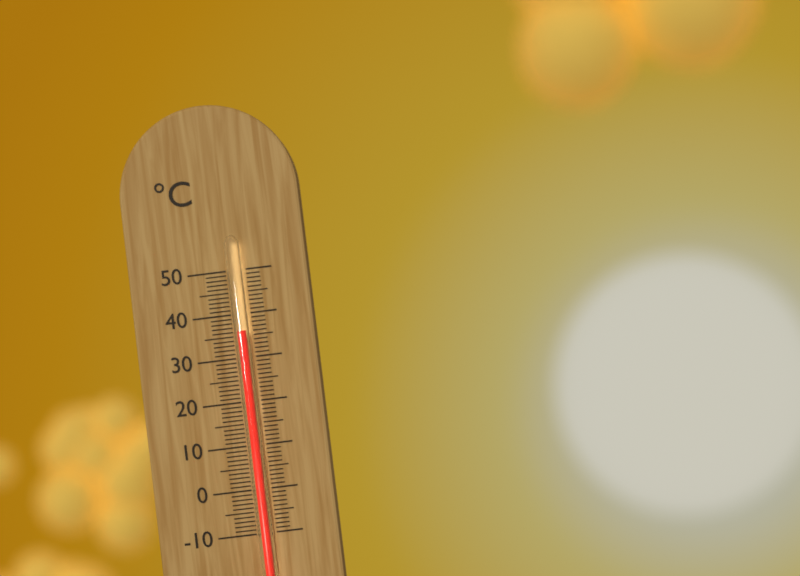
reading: 36 °C
